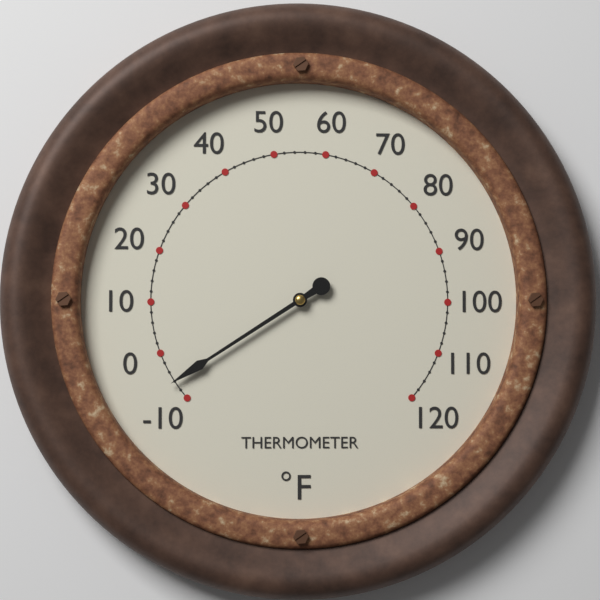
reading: -6 °F
